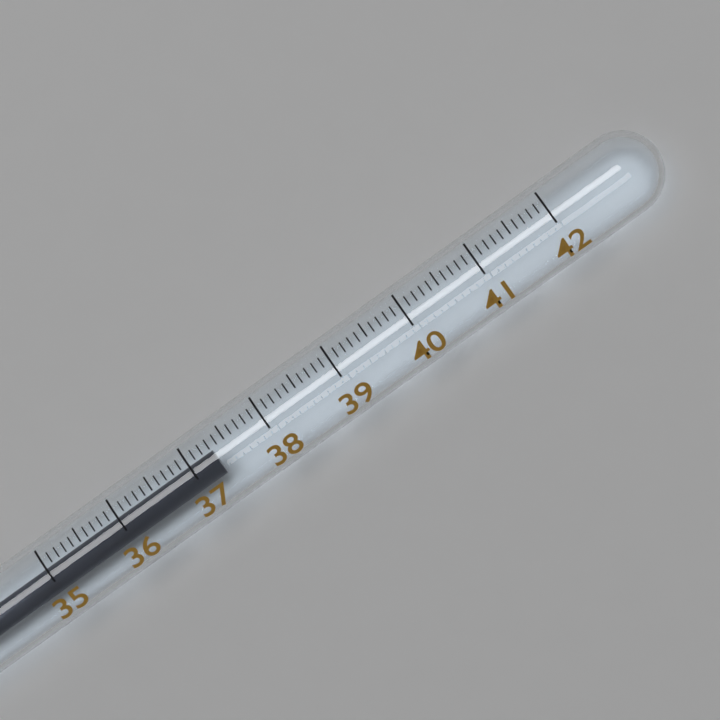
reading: 37.3 (no unit)
